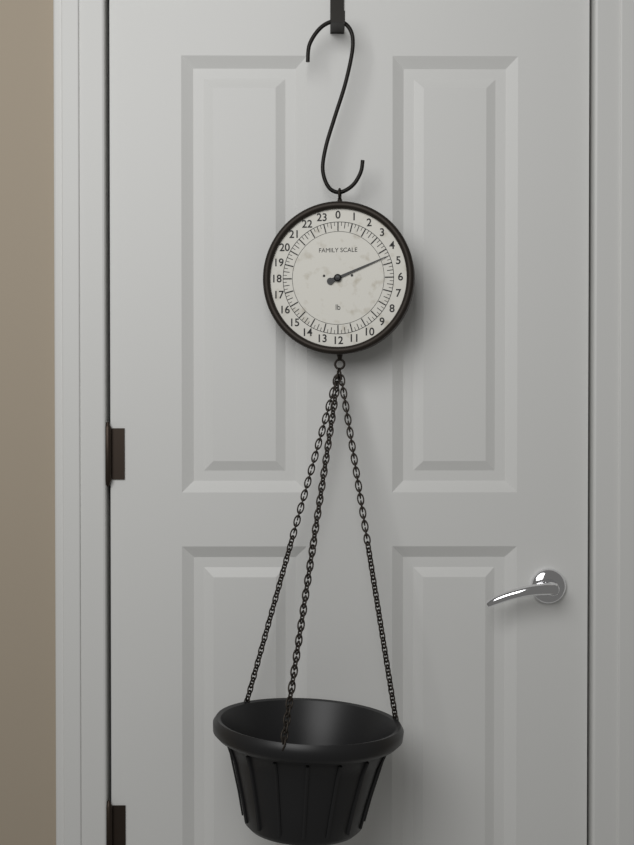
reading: 4.50 lb
